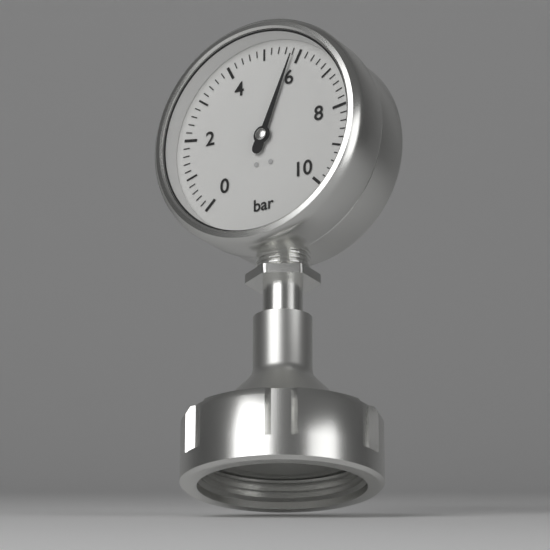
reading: 5.8 bar
